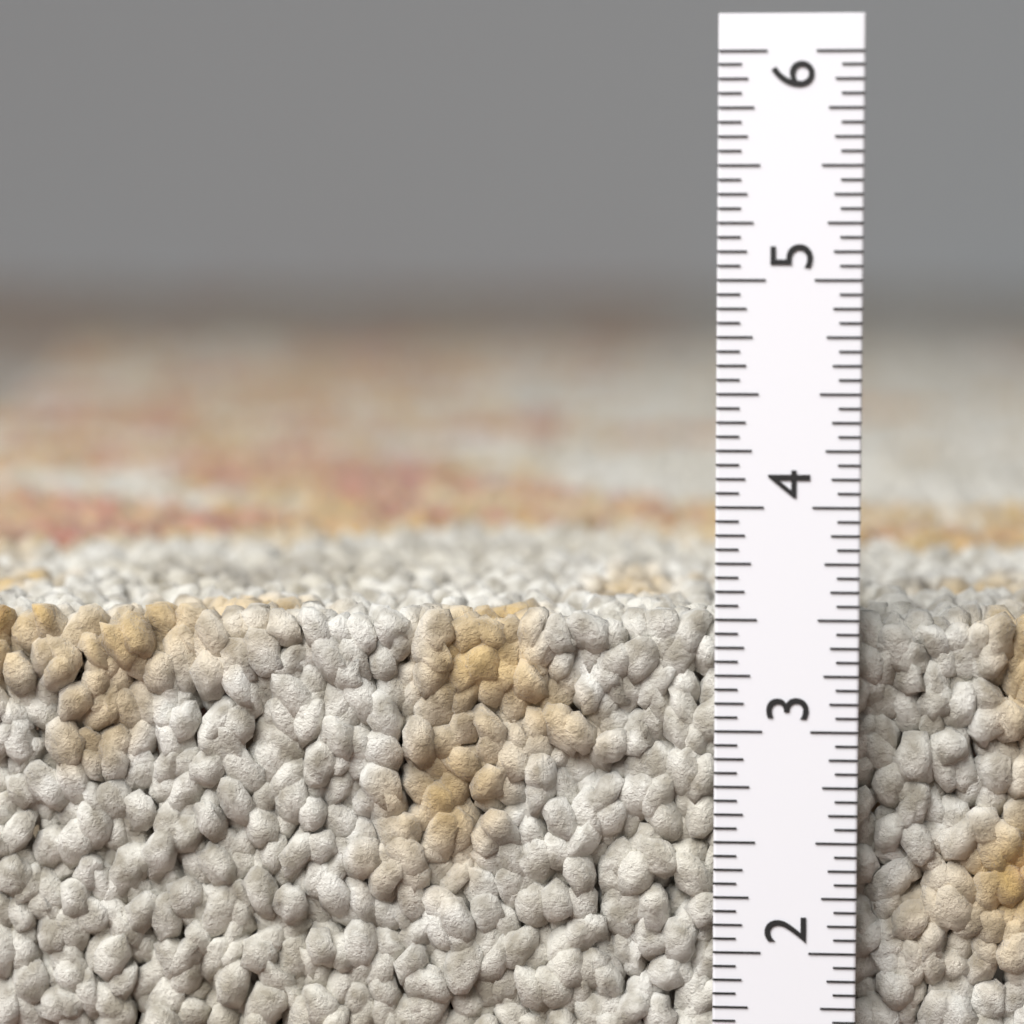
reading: 3.5000 in
